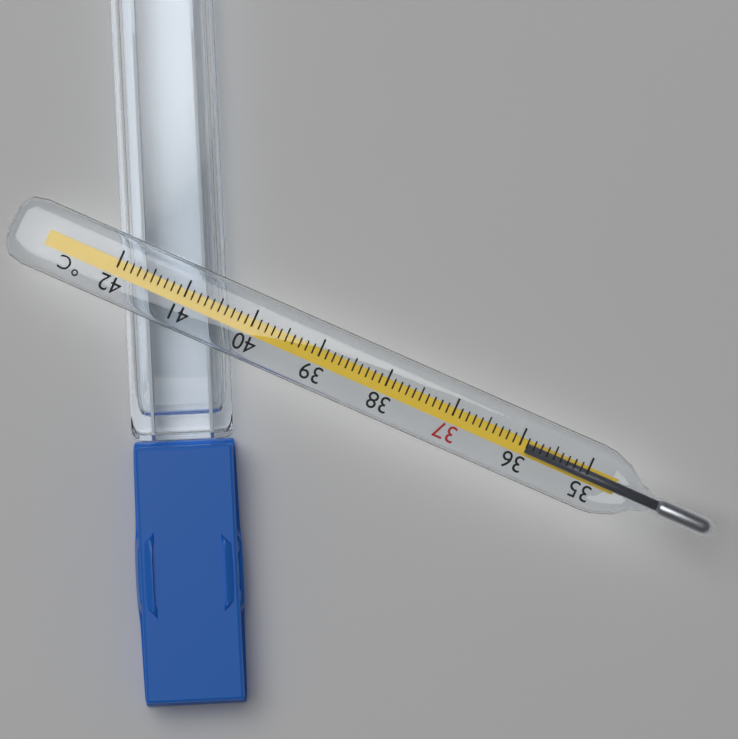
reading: 35.9 °C
